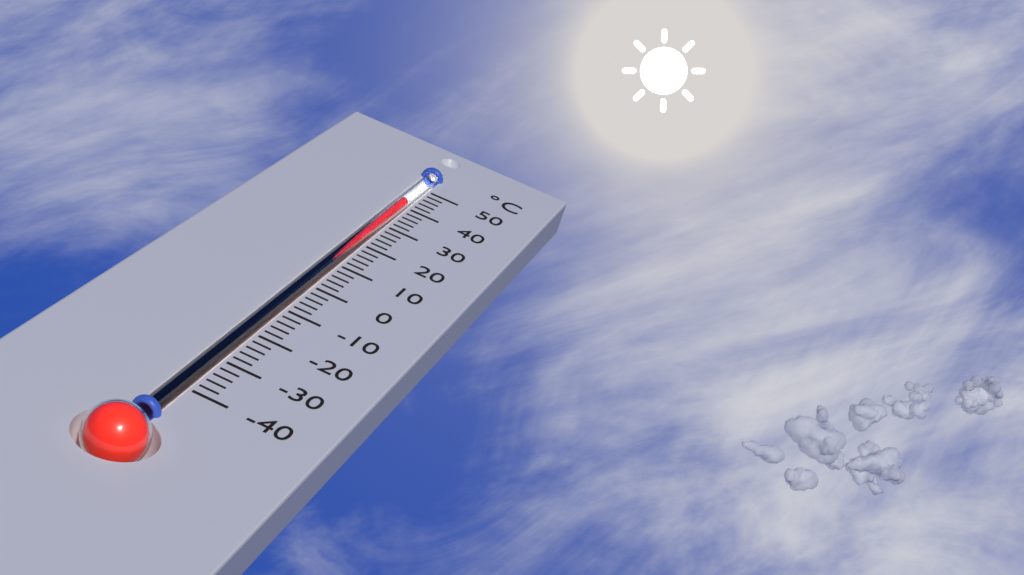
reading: 42 °C
